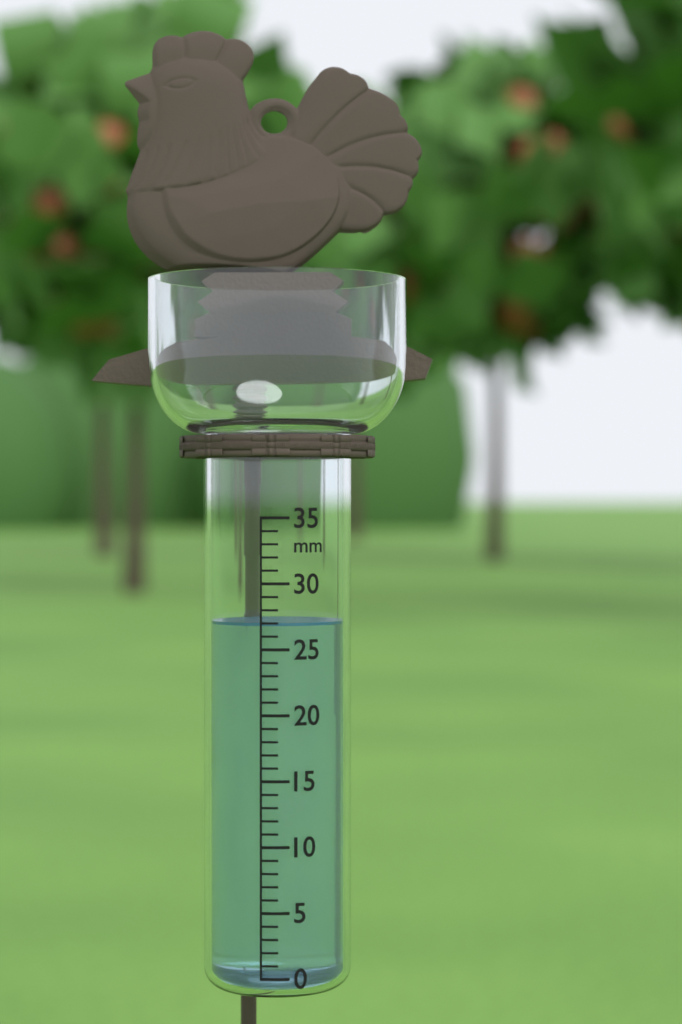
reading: 27 mm
